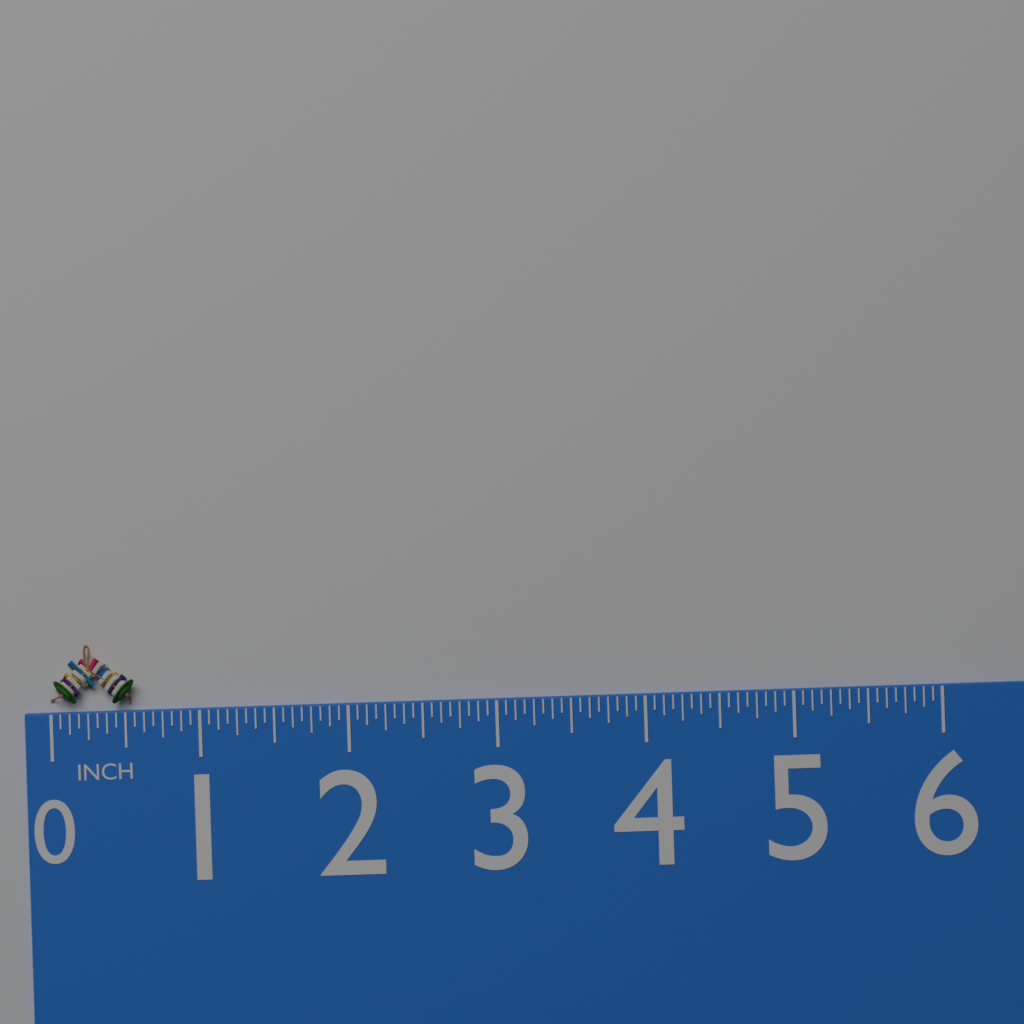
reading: 0.5625 in
